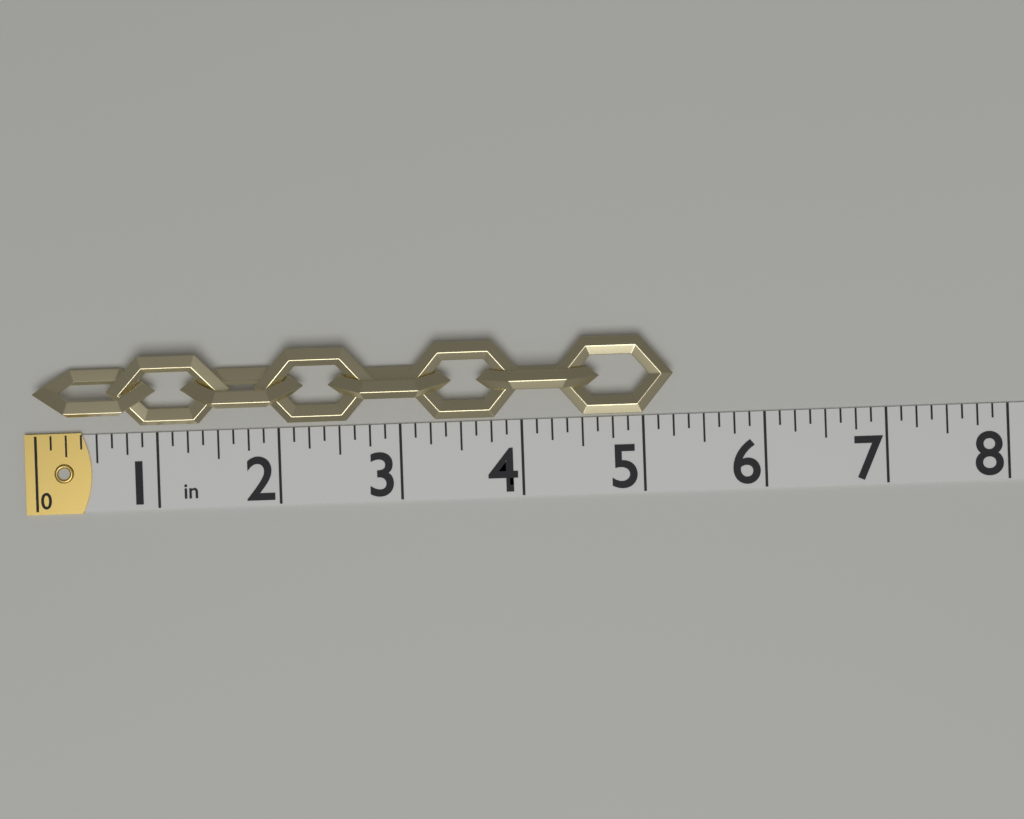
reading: 5.250 in
